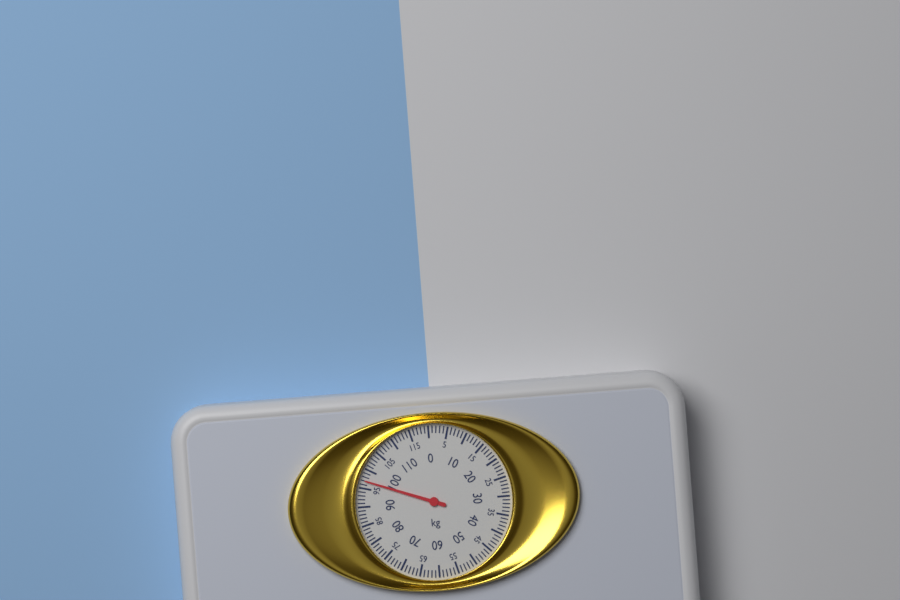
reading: 97 kg
